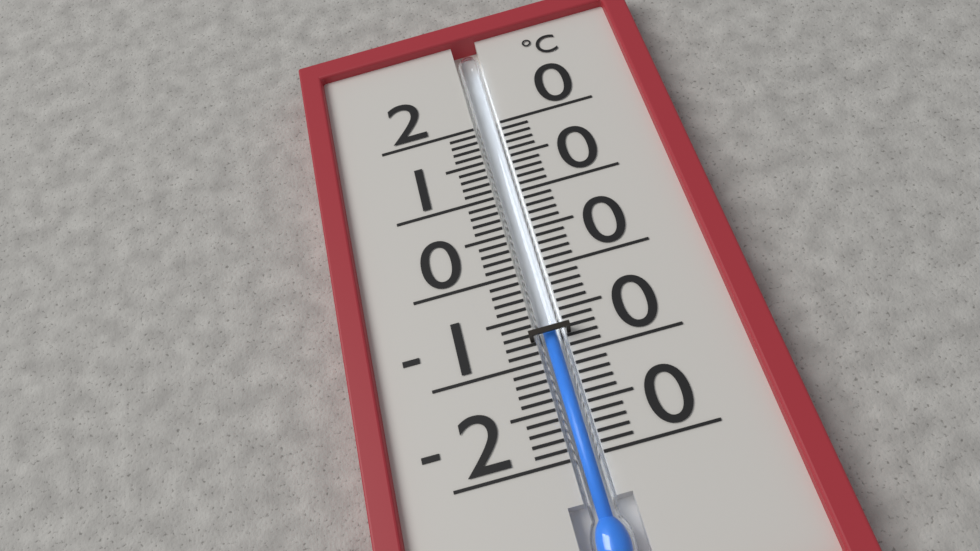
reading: -7 °C
